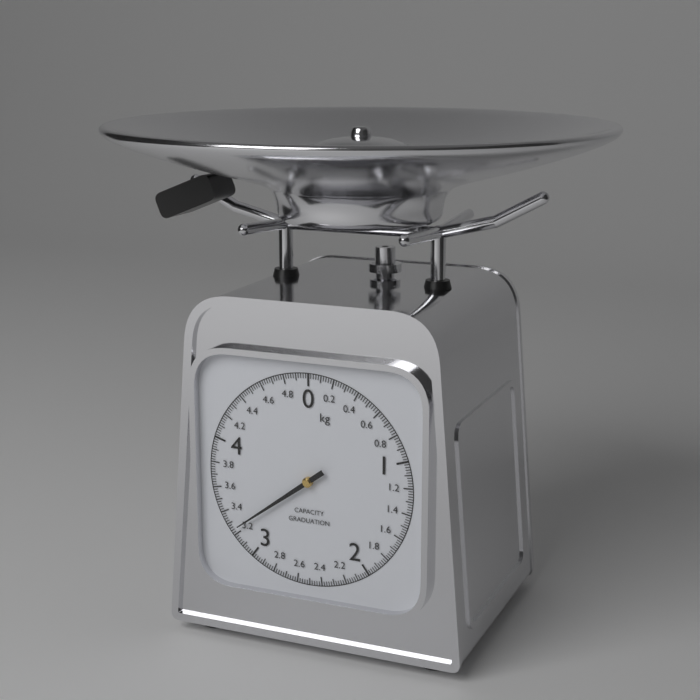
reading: 3.24 kg
